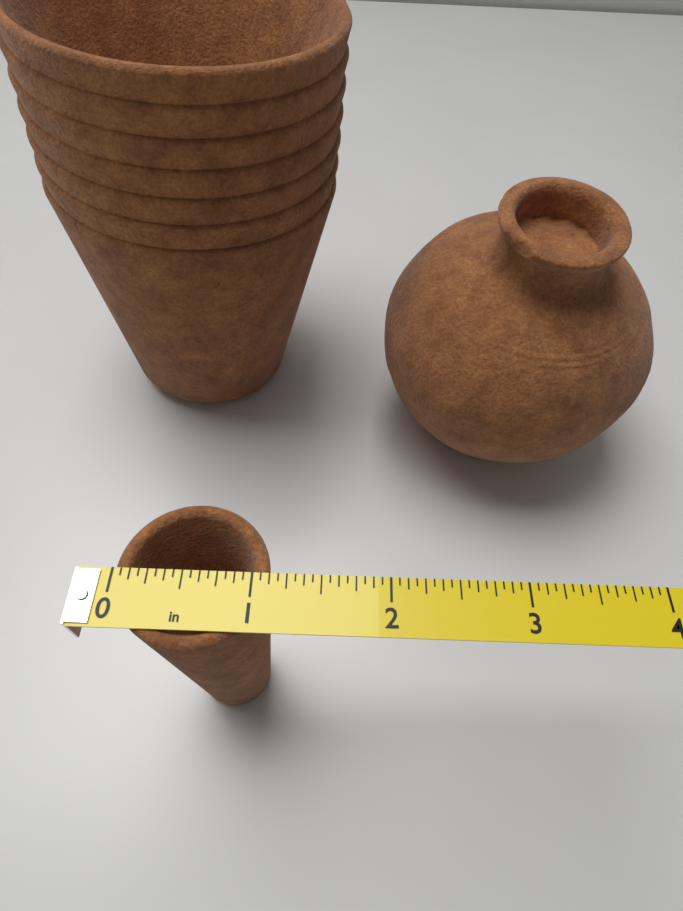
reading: 1.1250 in
